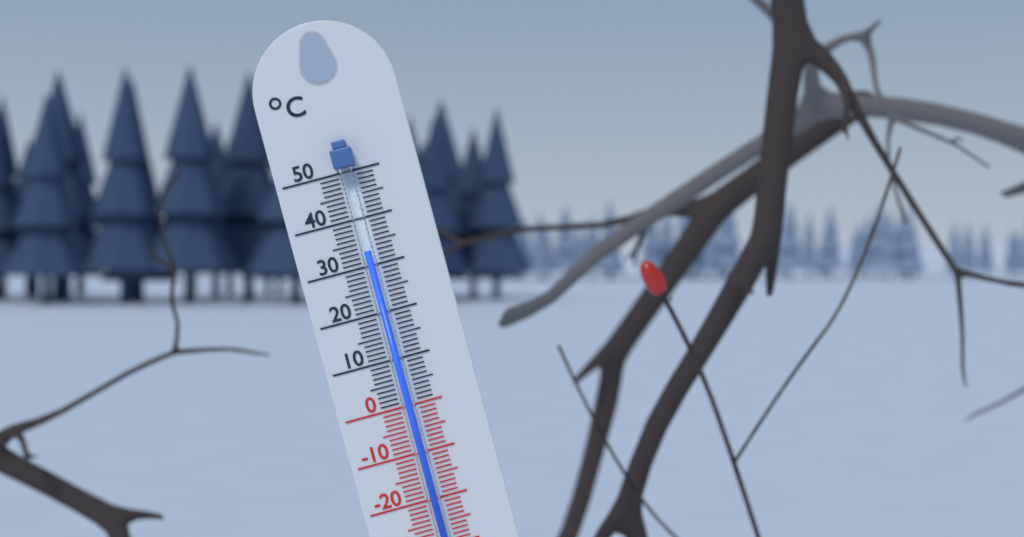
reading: 33 °C
